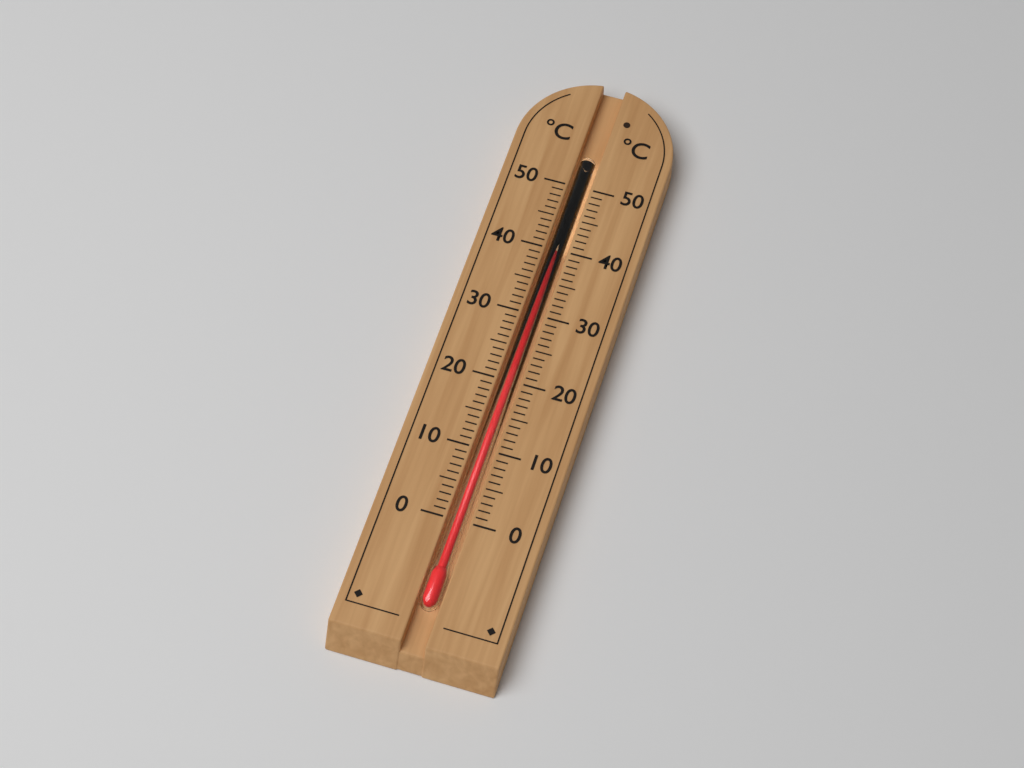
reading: 40 °C
